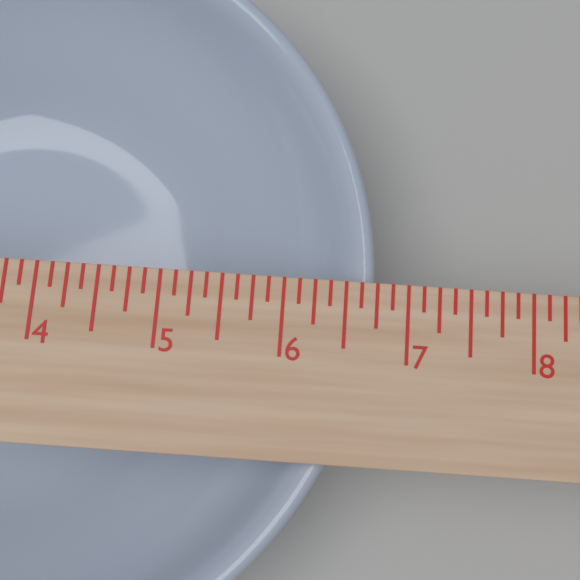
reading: 6.750 in
